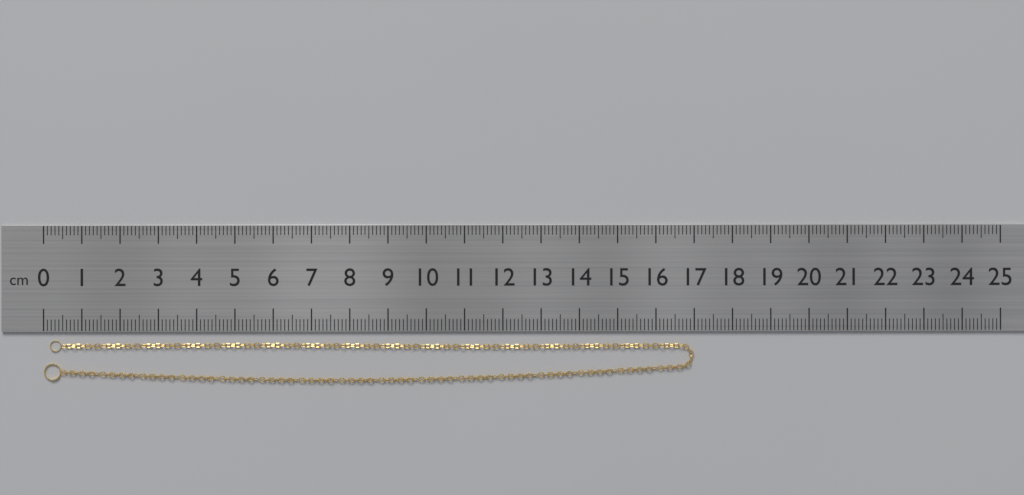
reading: 17.0 cm
